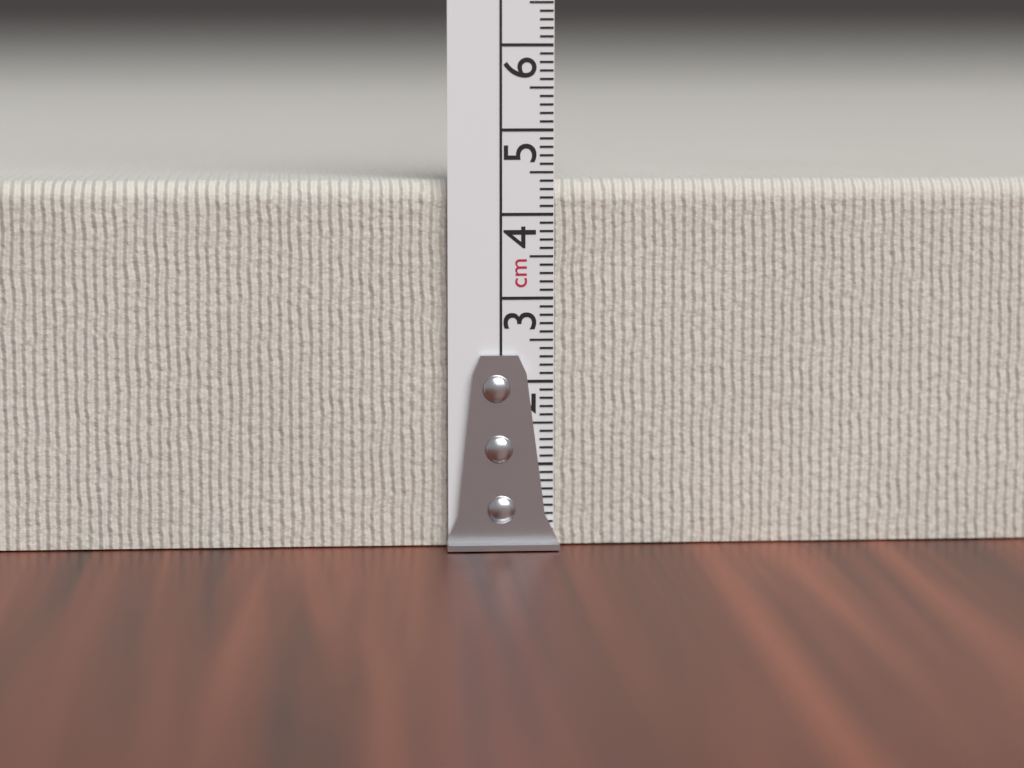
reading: 4.4 cm
